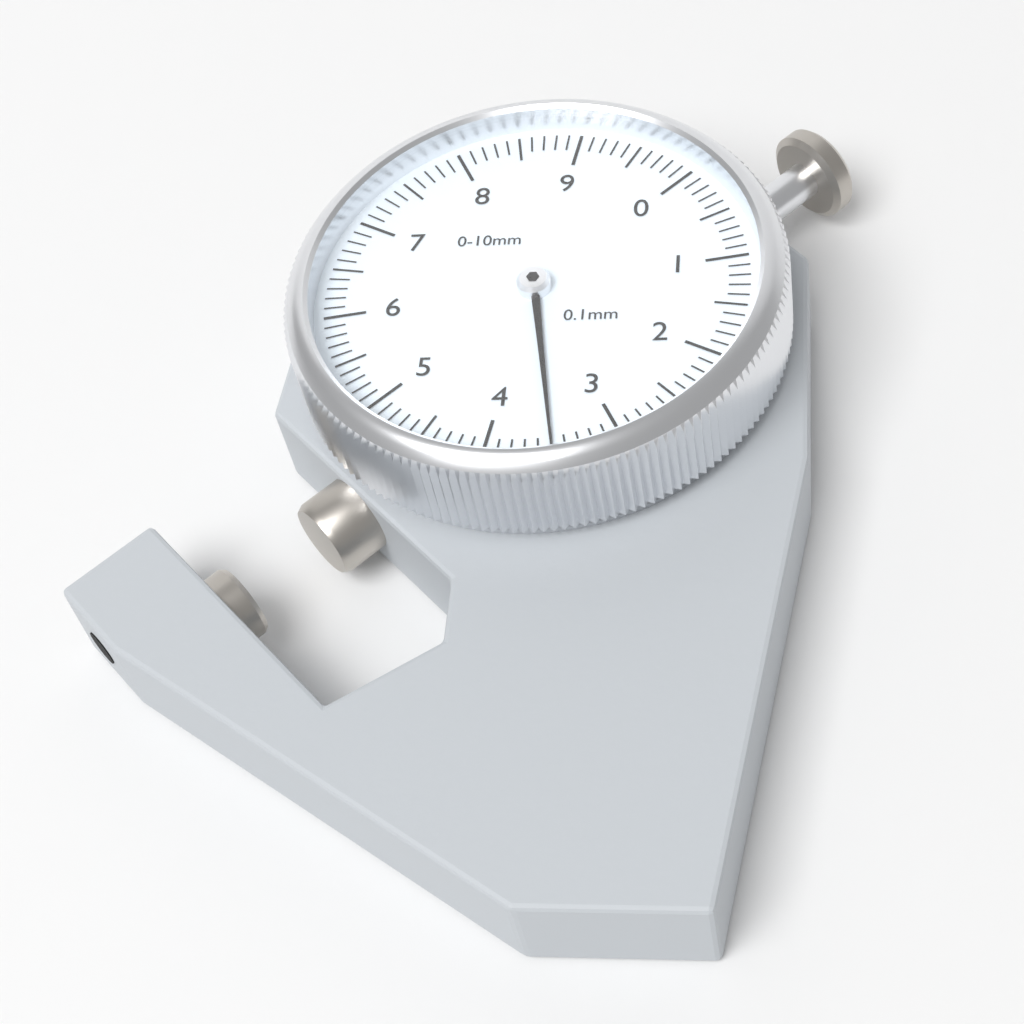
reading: 3.5 mm
